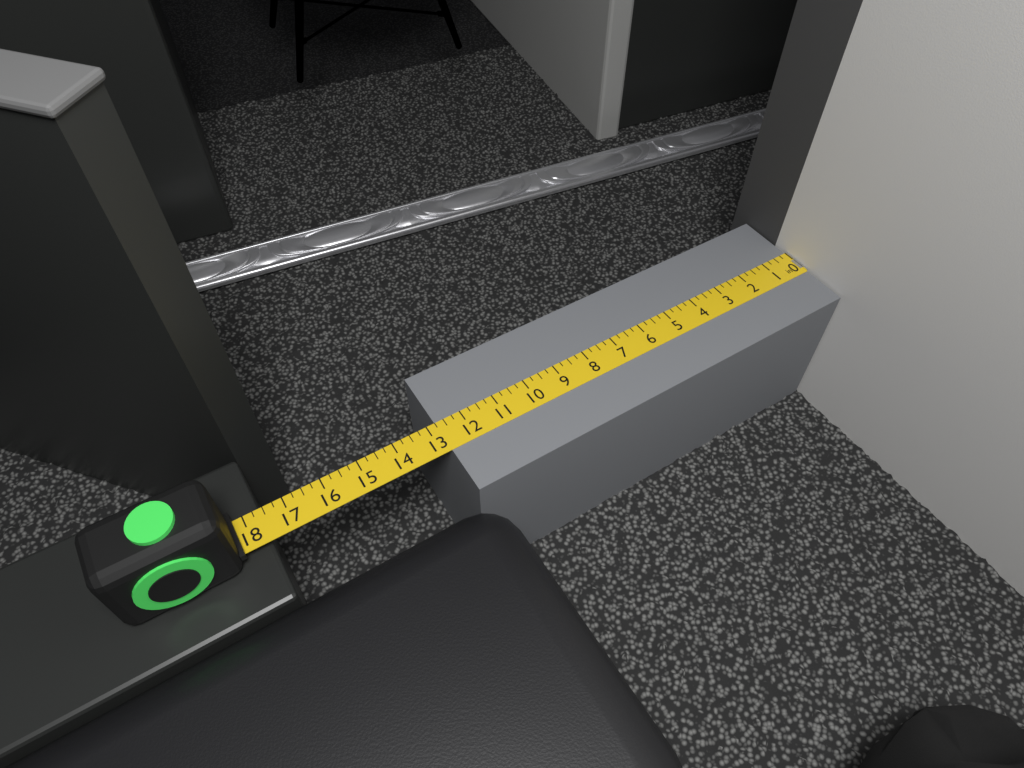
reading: 12.75 in
